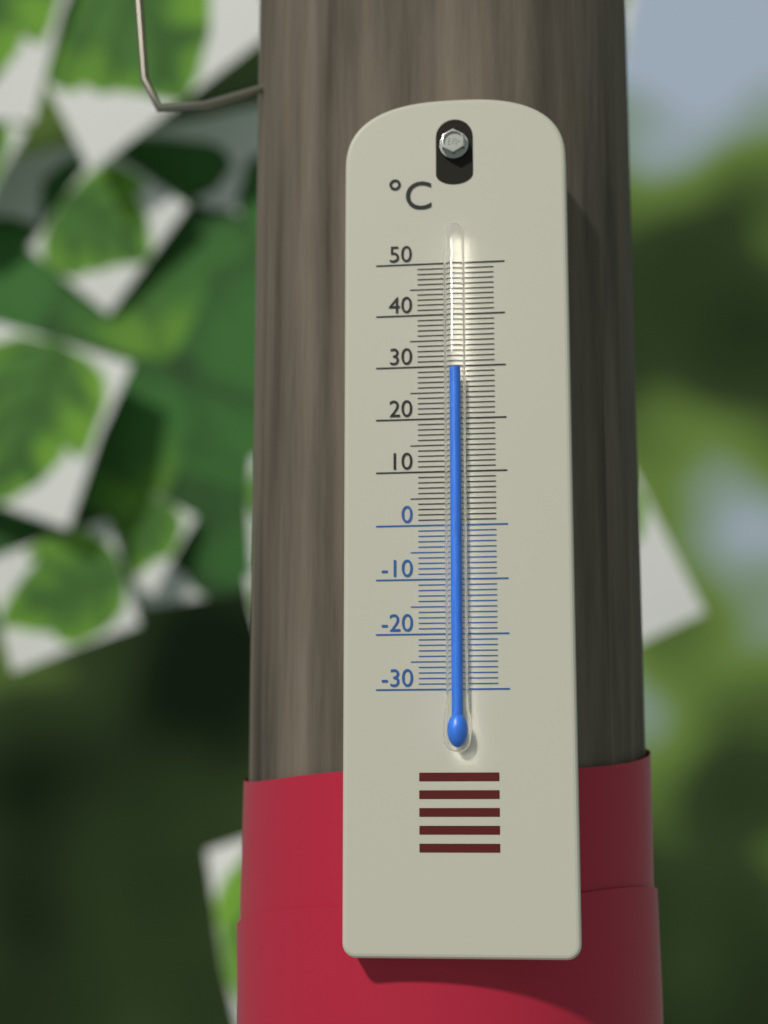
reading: 29 °C
